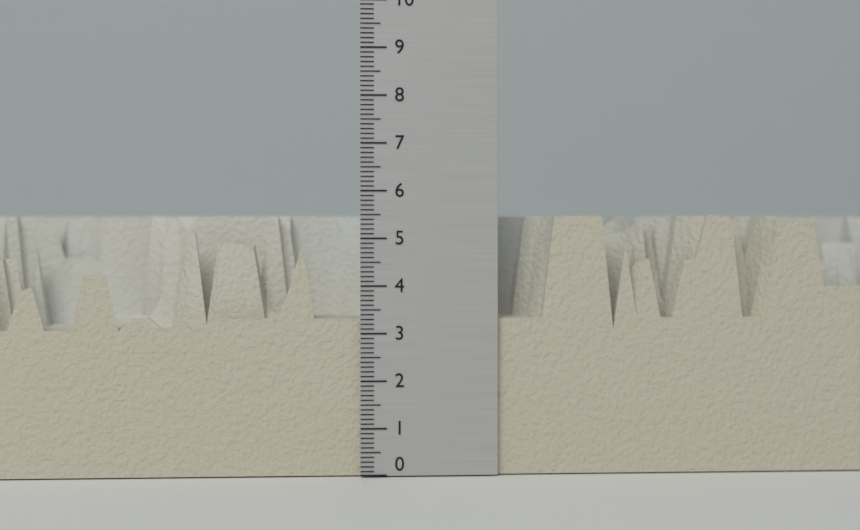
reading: 5.5 (no unit)
